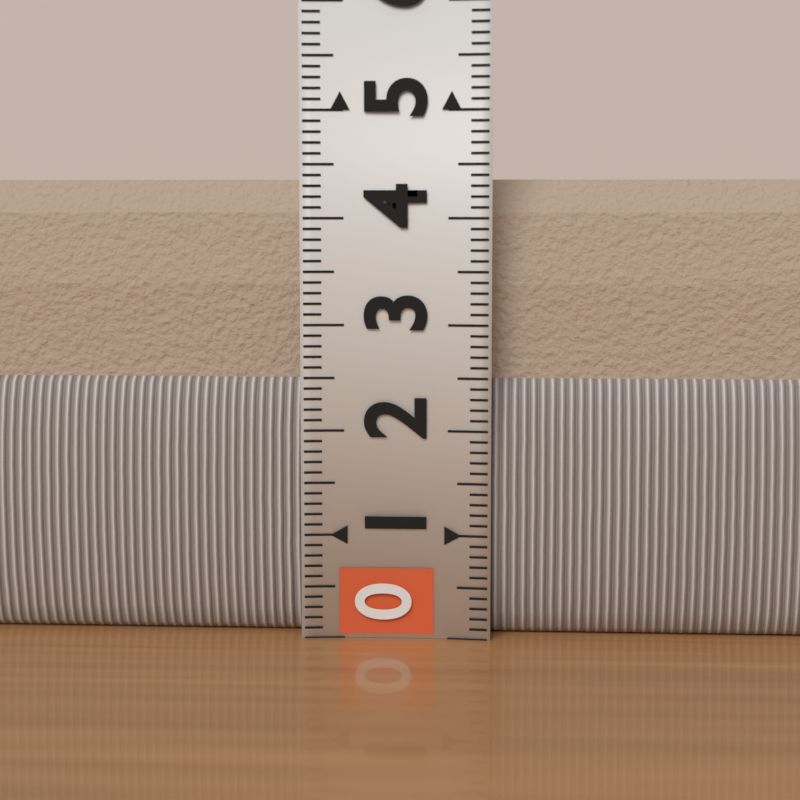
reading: 4.5 (no unit)
